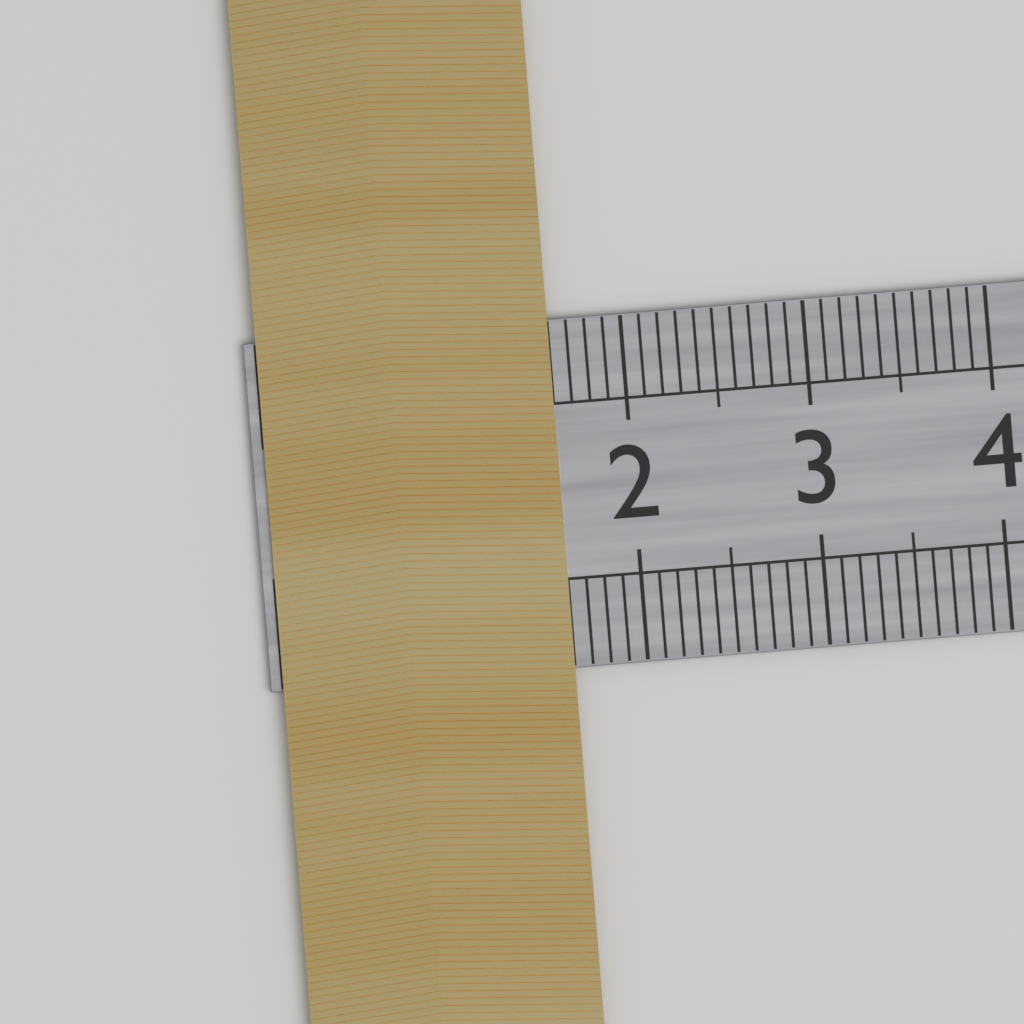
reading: 1.6 cm
